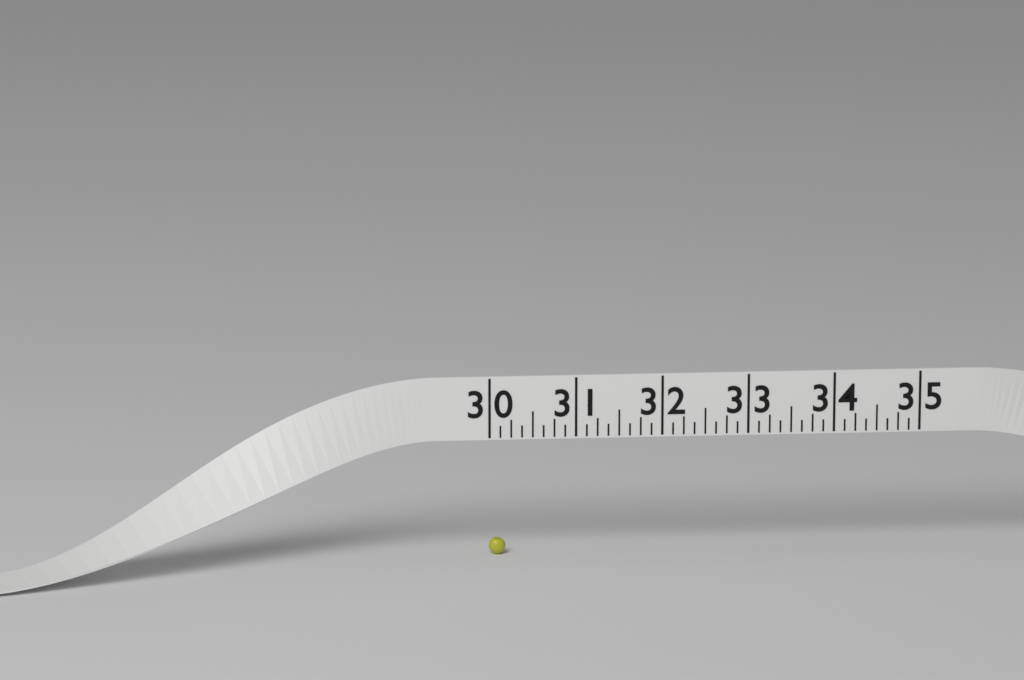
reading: 30.125 (no unit)
